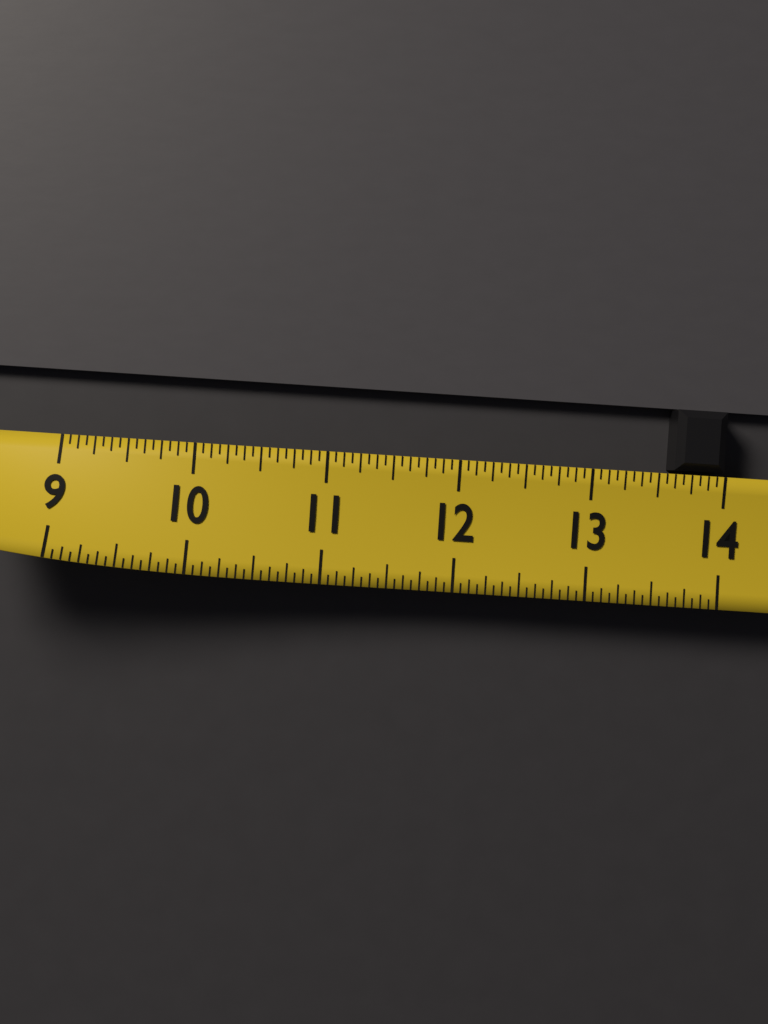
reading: 13.6250 (no unit)
